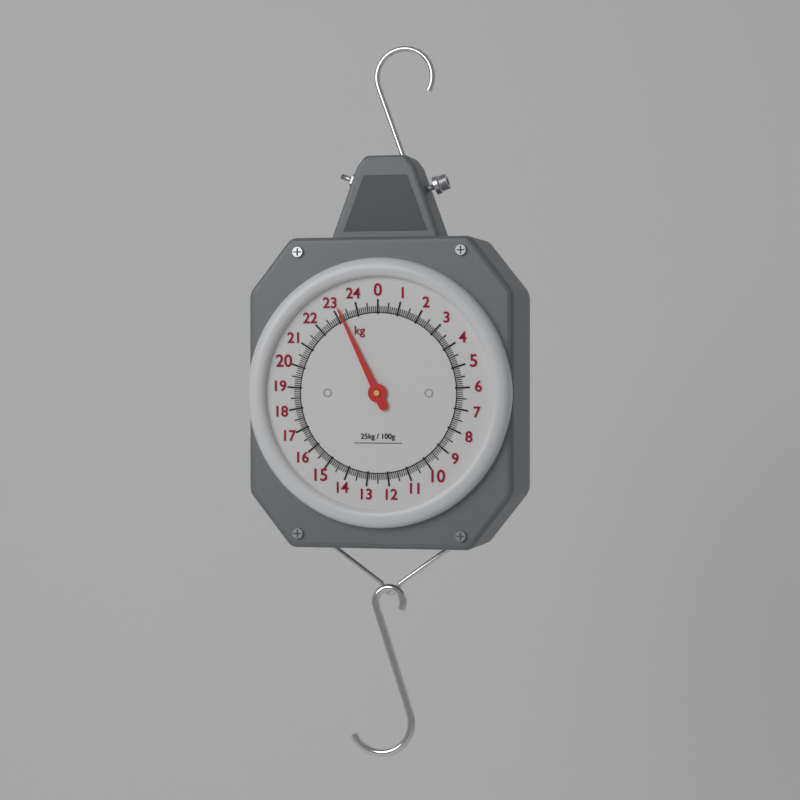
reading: 23.2 kg
